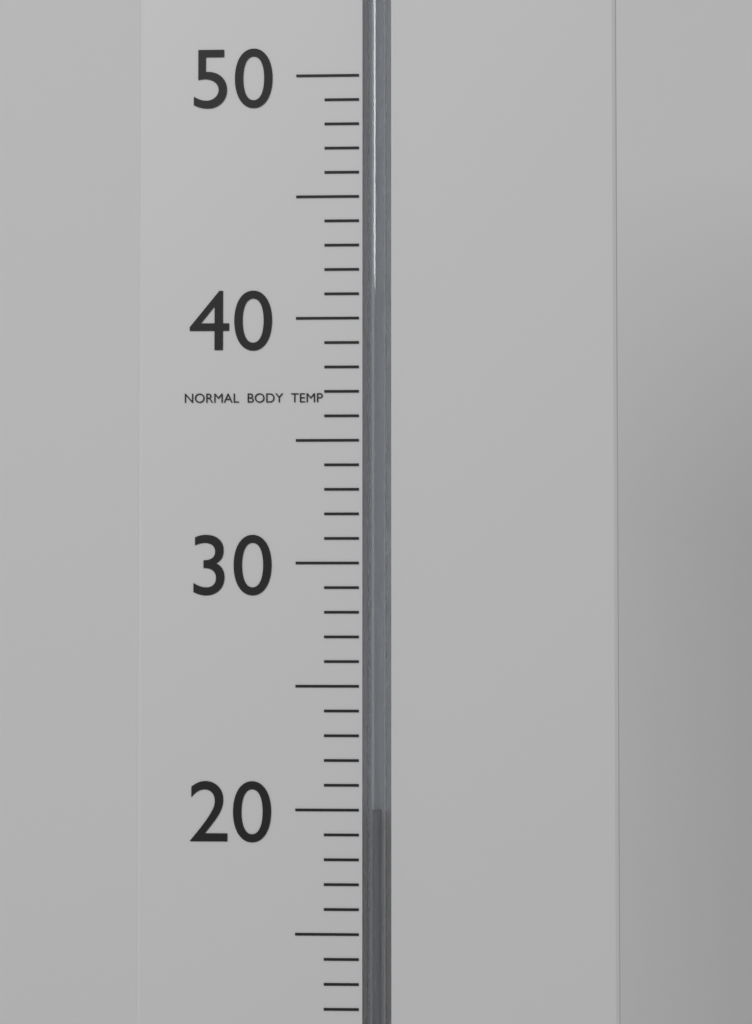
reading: 20 °C
